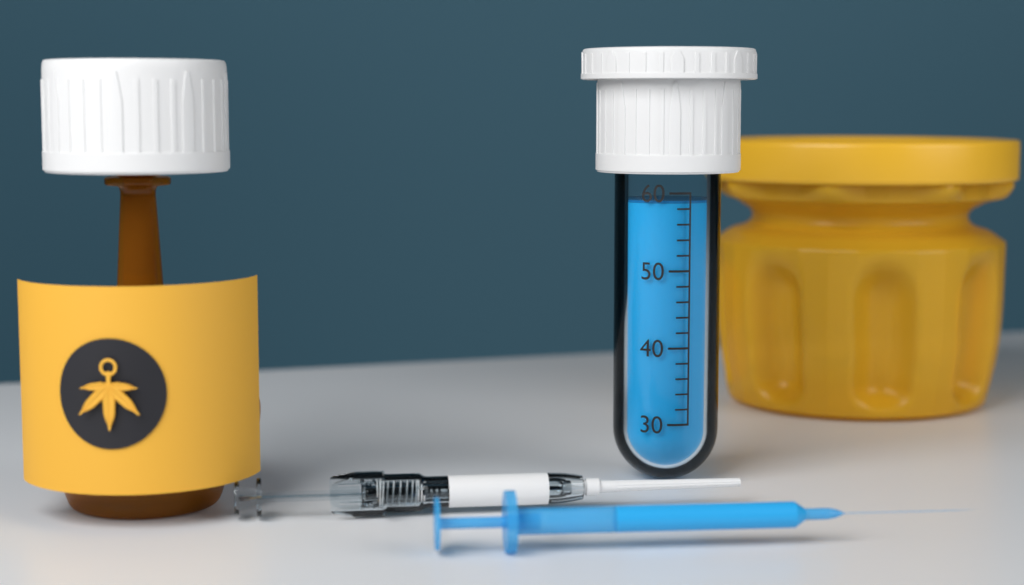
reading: 59 (no unit)
